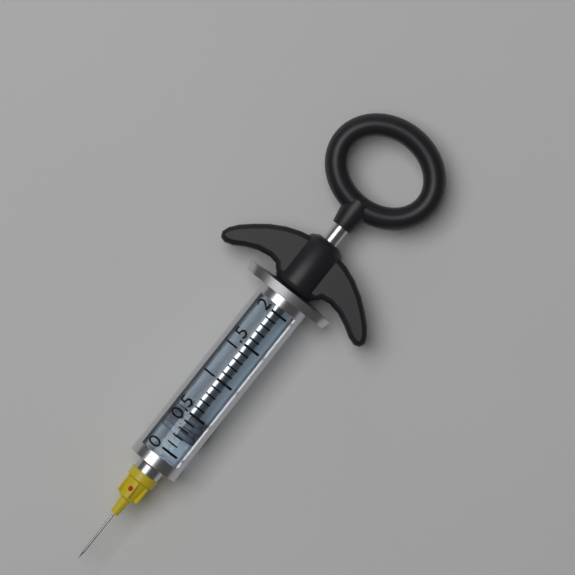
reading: 0.2 (no unit)
